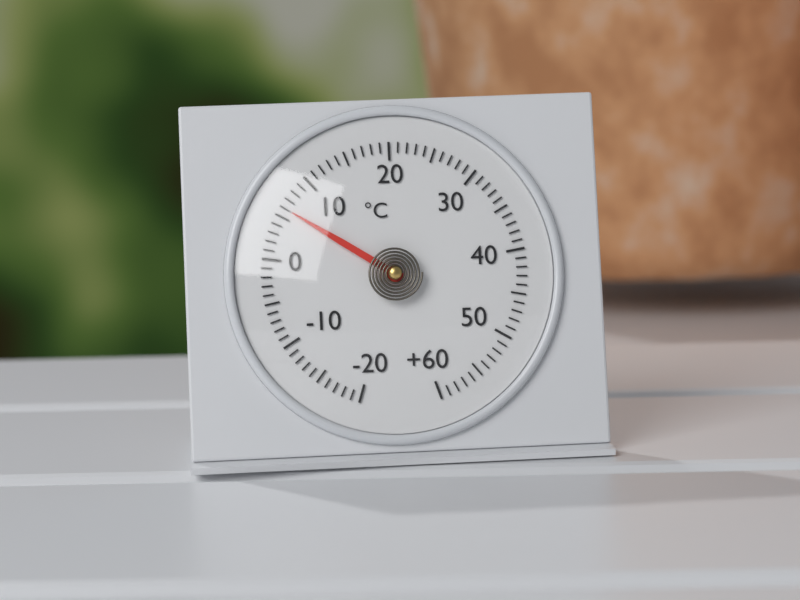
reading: 6 °C
